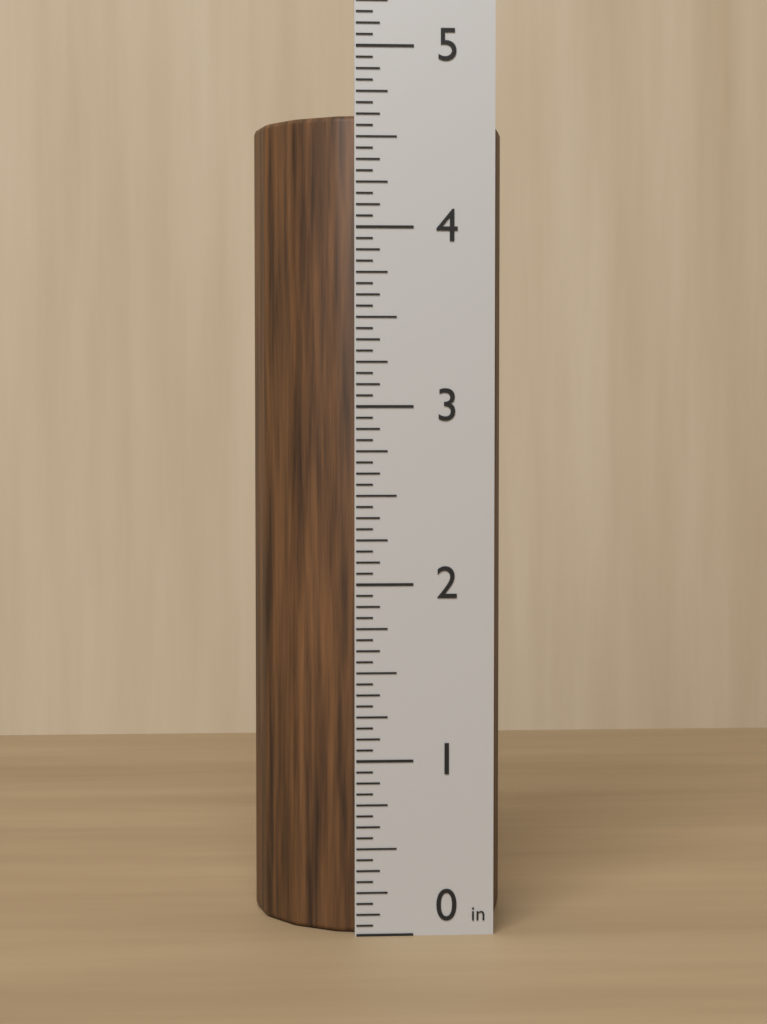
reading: 4.6250 in
